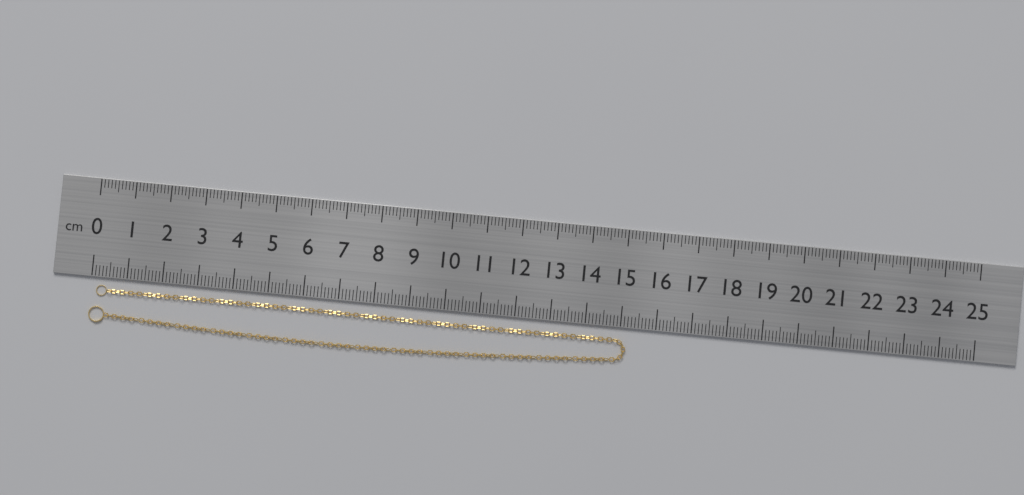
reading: 15.2 cm
